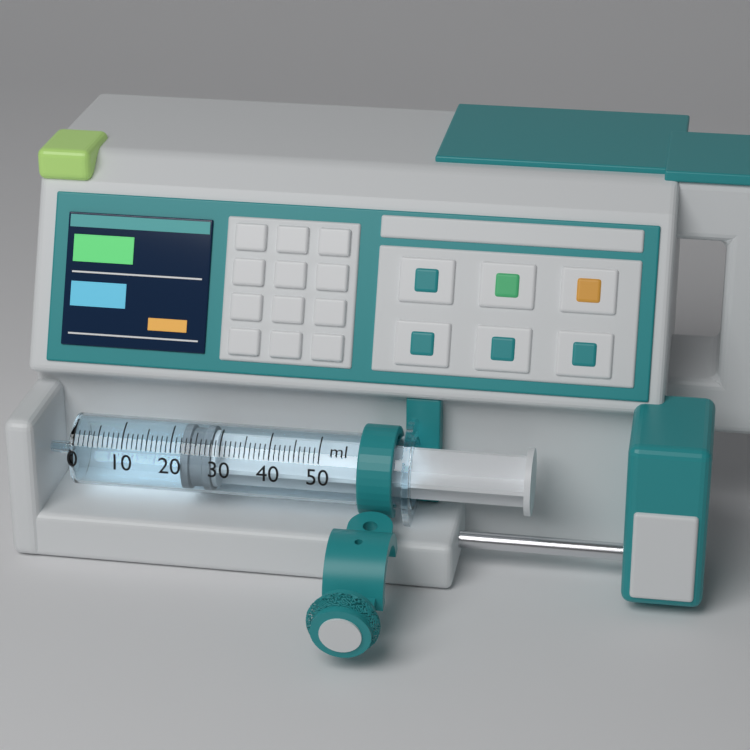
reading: 22 ml
